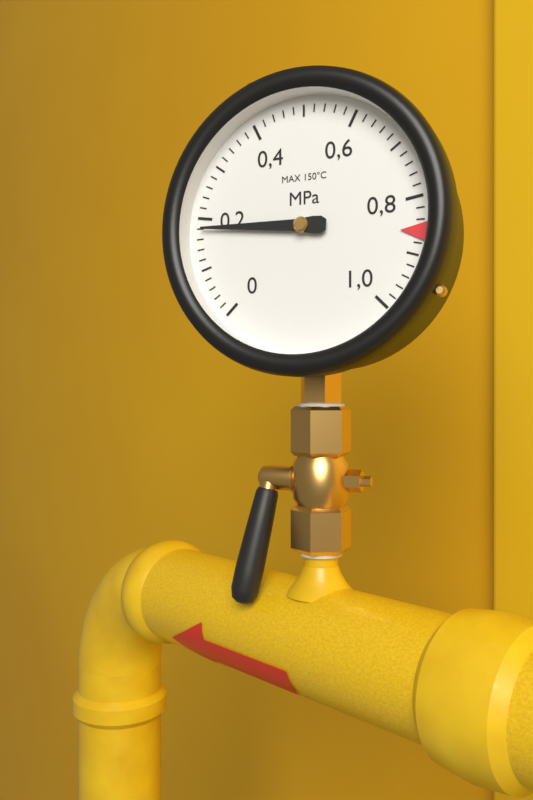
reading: 0.18 MPa
